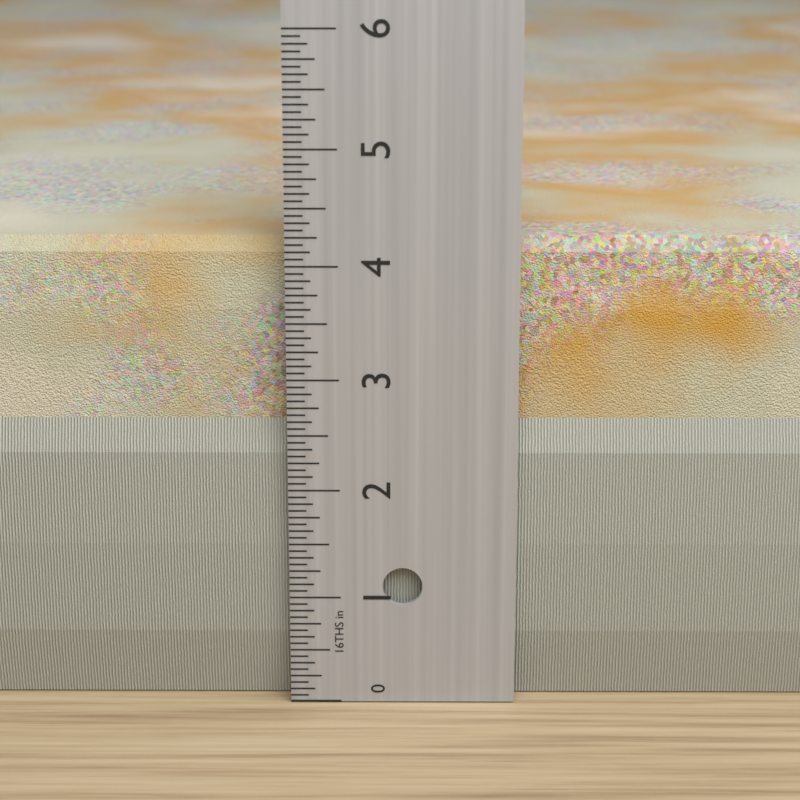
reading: 4.1875 in
